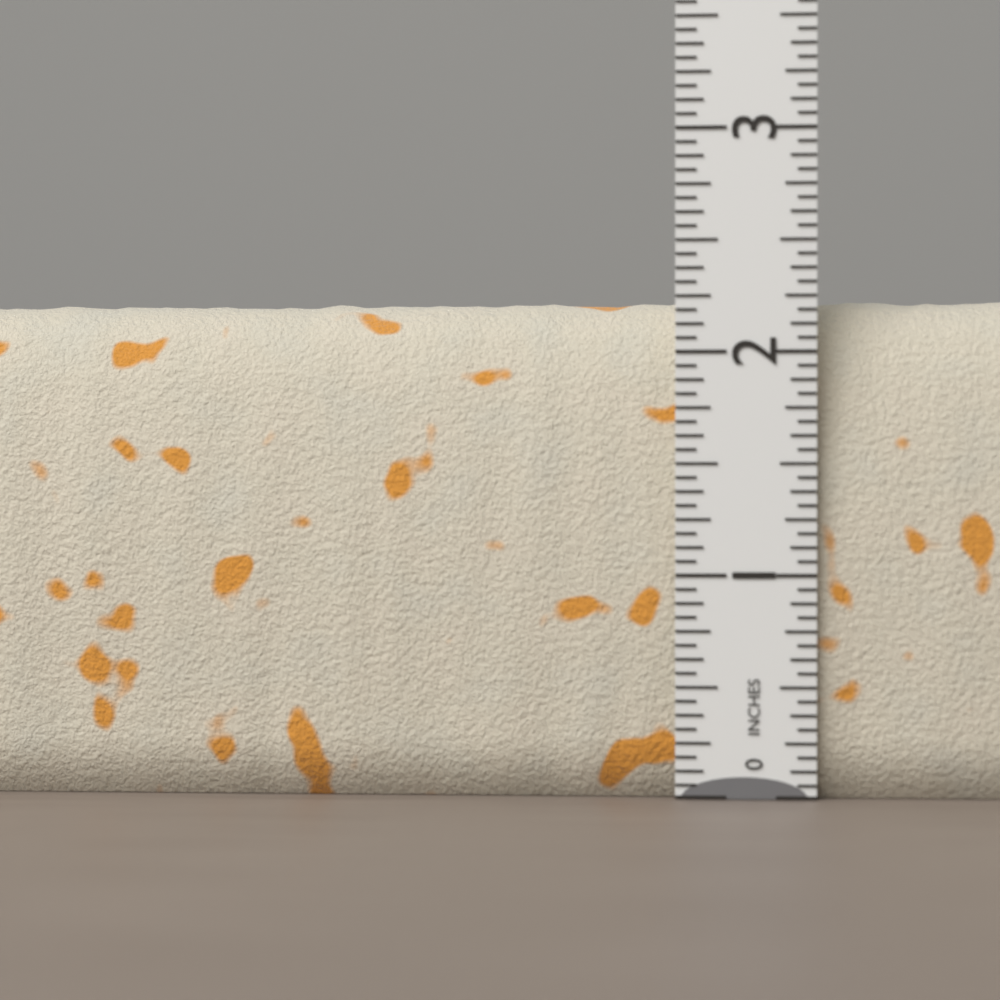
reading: 2.2500 in
